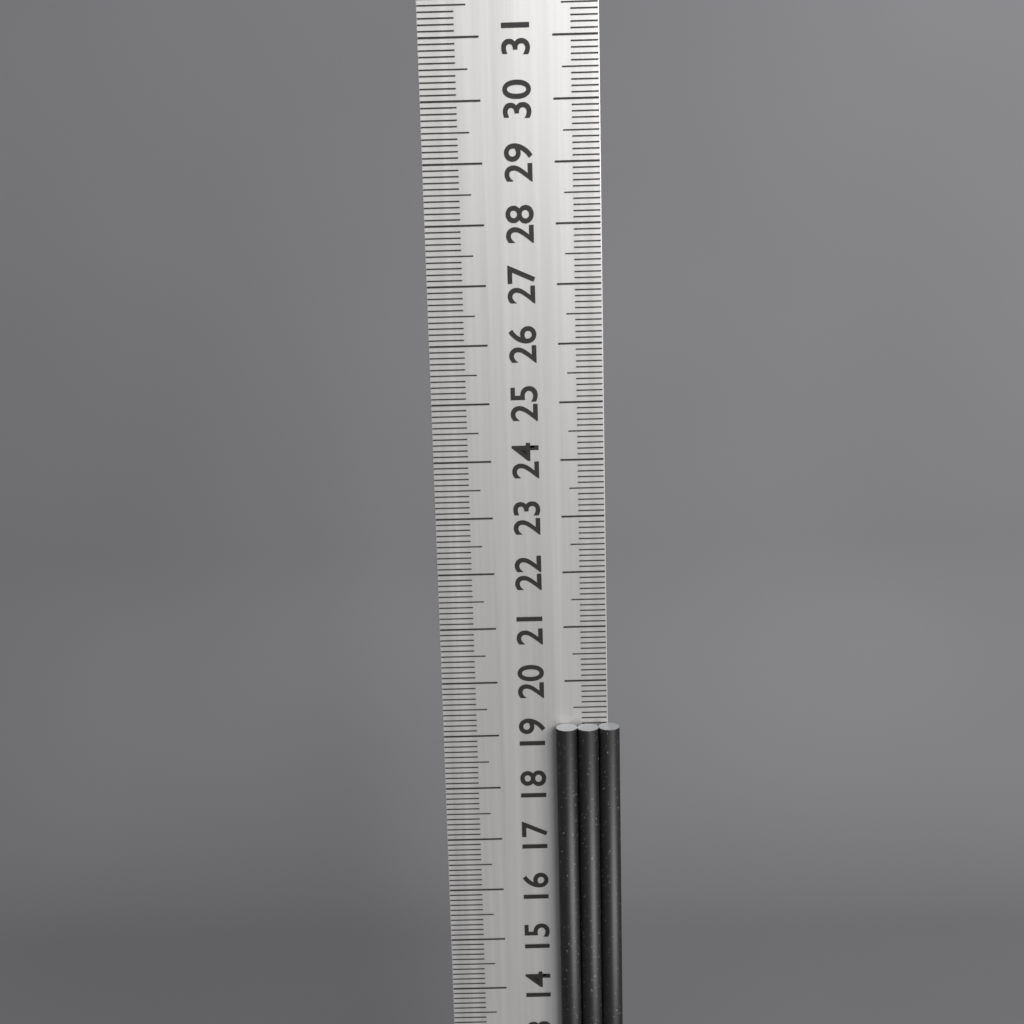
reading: 19.2 cm
